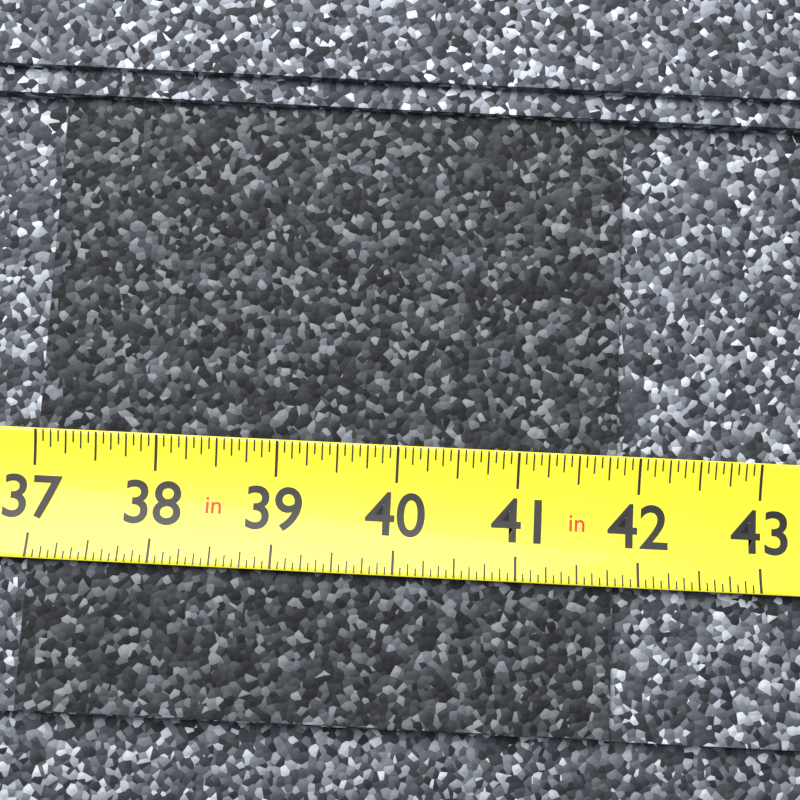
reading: 41.8125 in
